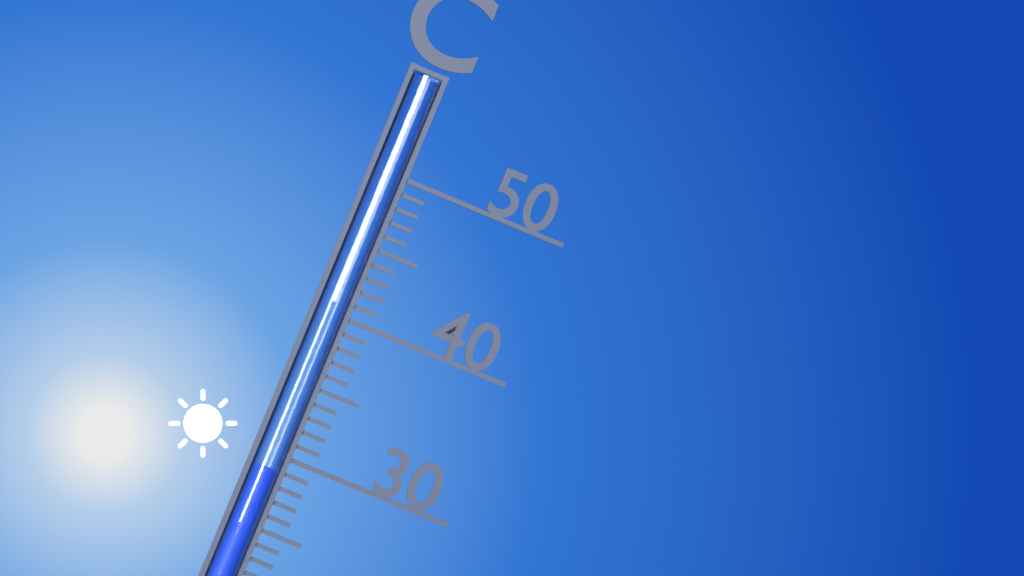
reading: 29 °C
